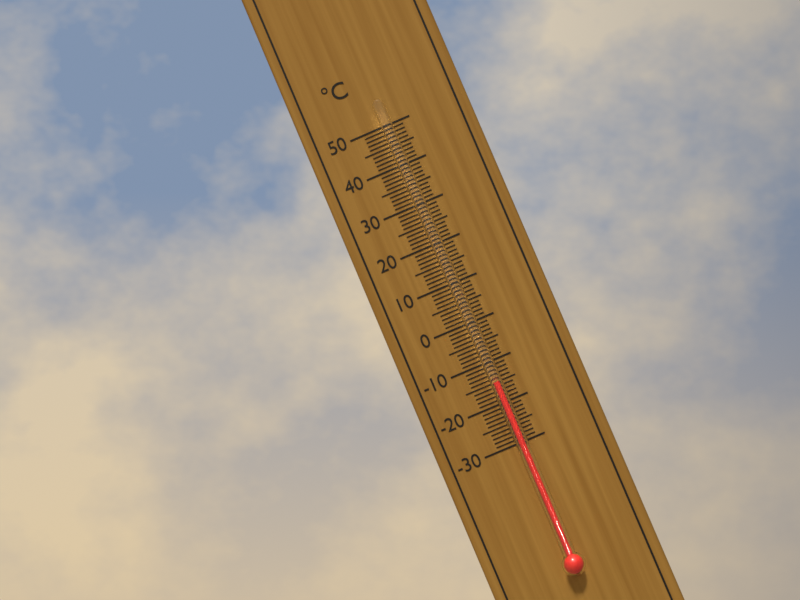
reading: -15 °C
